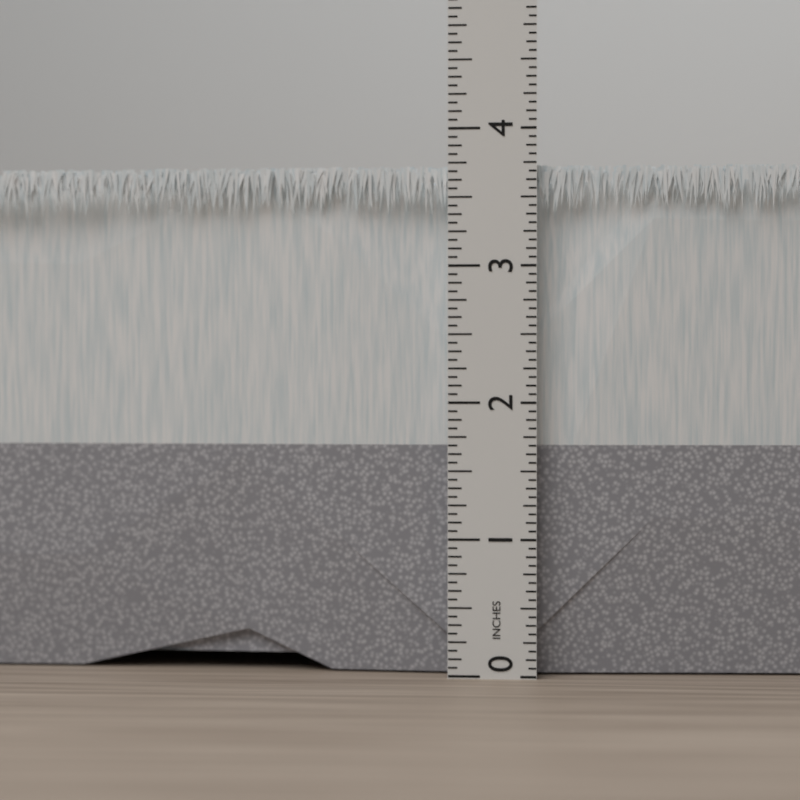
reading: 3.7500 in
